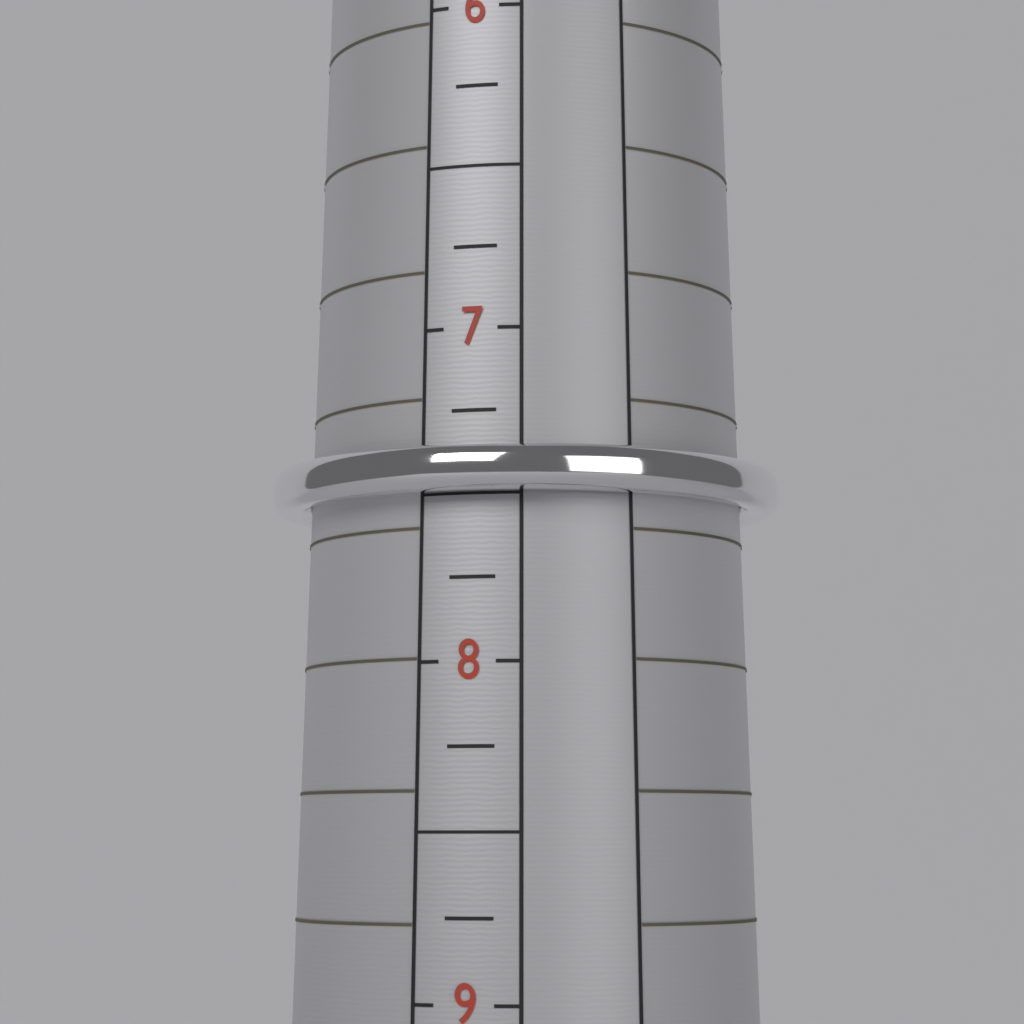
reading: 7.50 (no unit)
